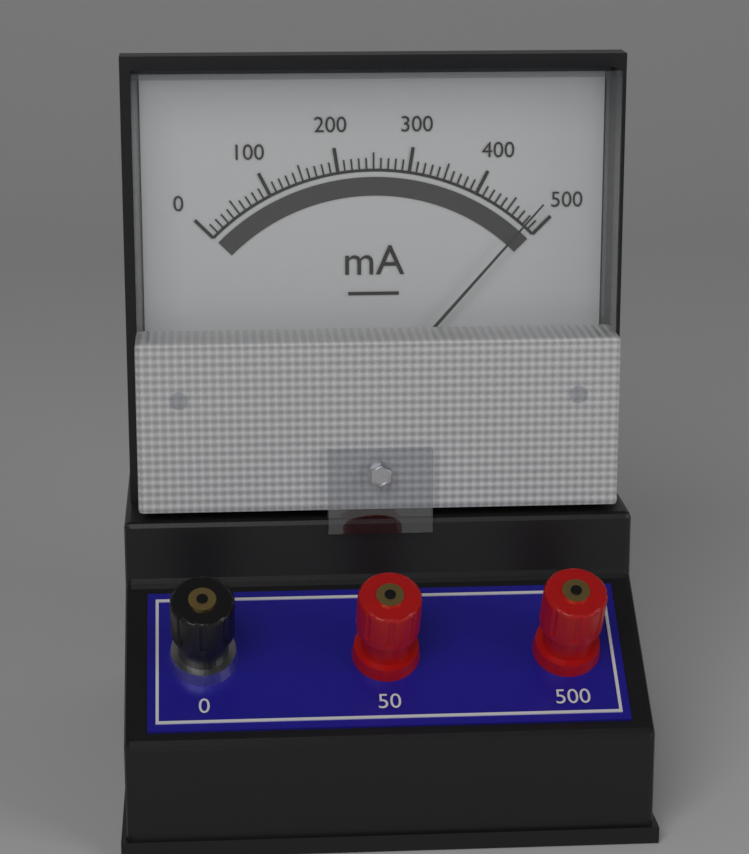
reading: 480 mA
